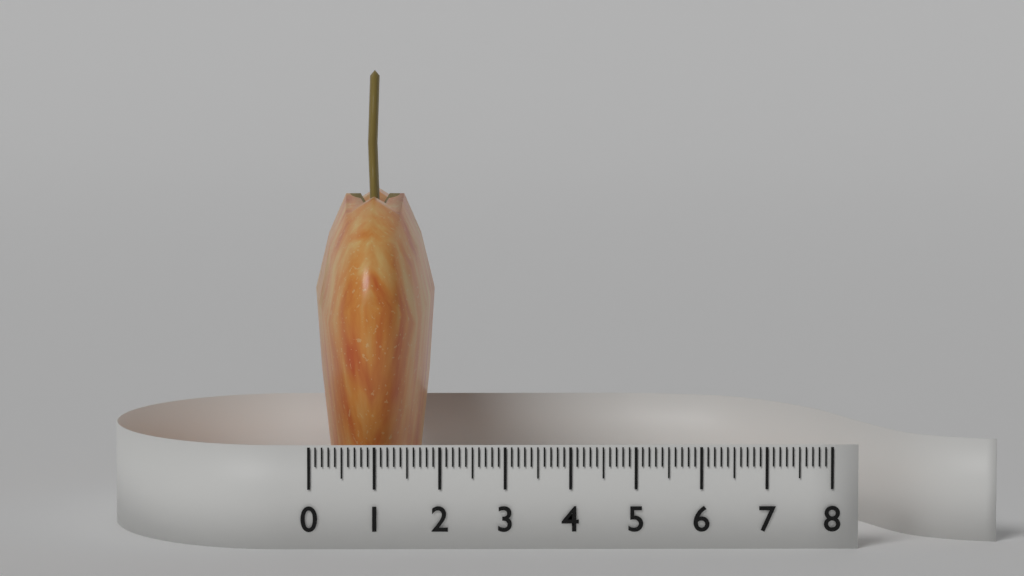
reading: 1.9 (no unit)
